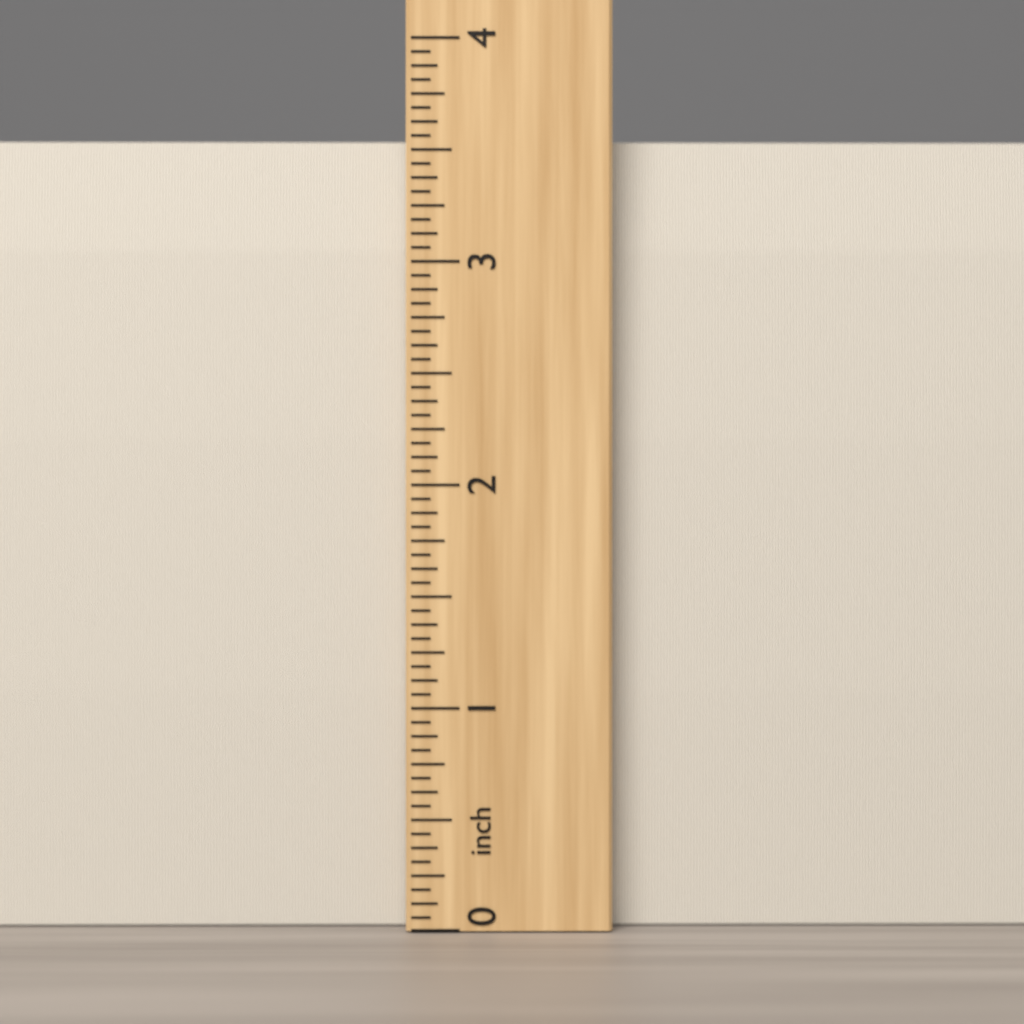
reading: 3.5625 inch
